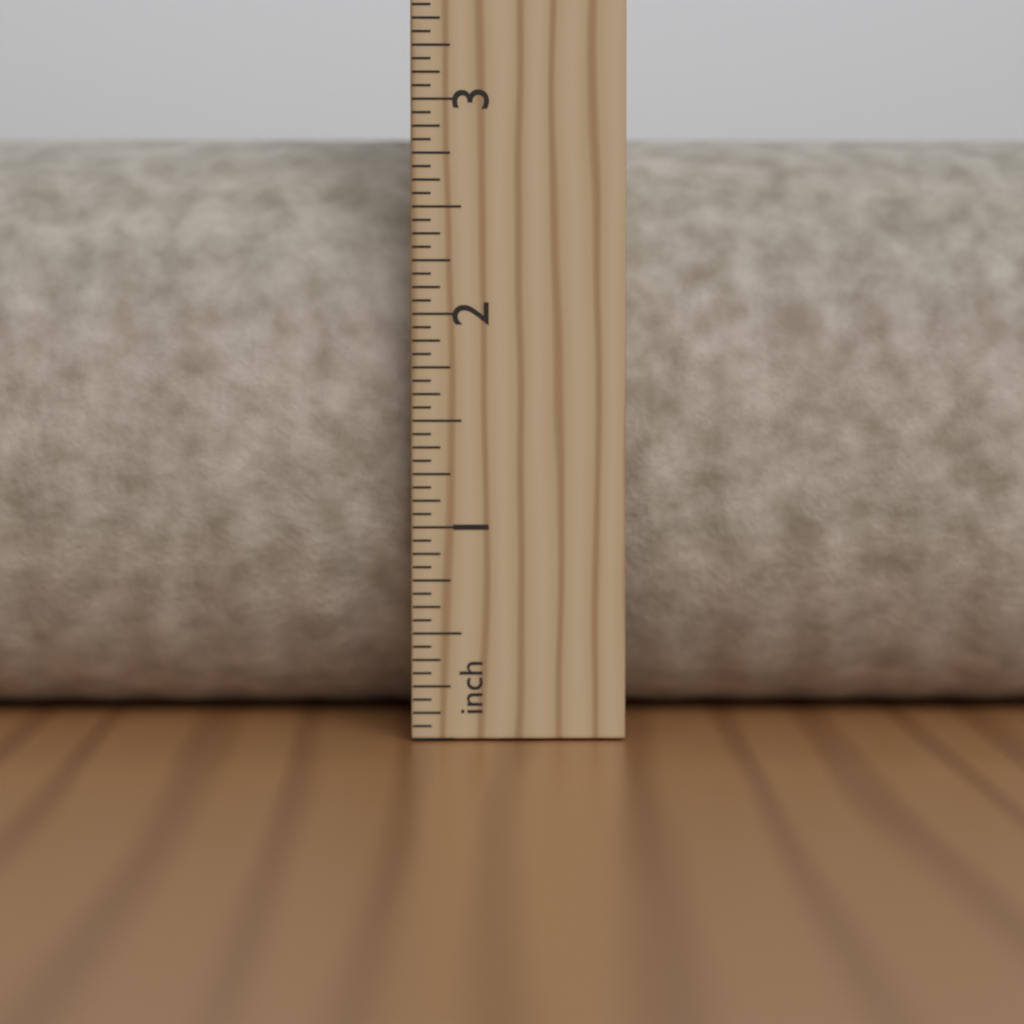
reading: 2.9375 in
